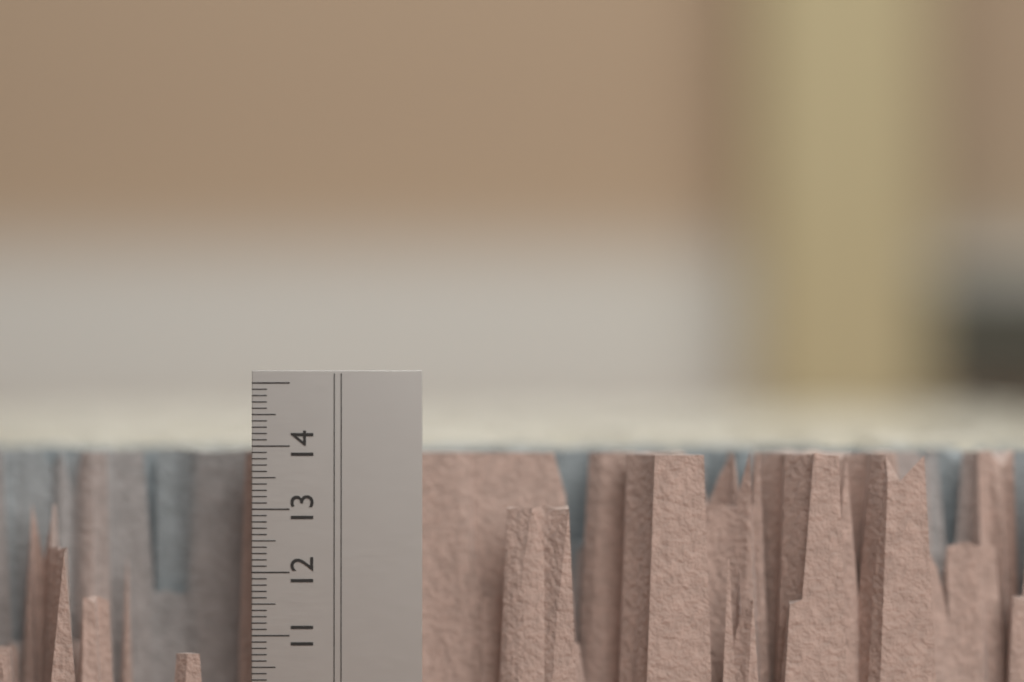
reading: 13.9 cm
